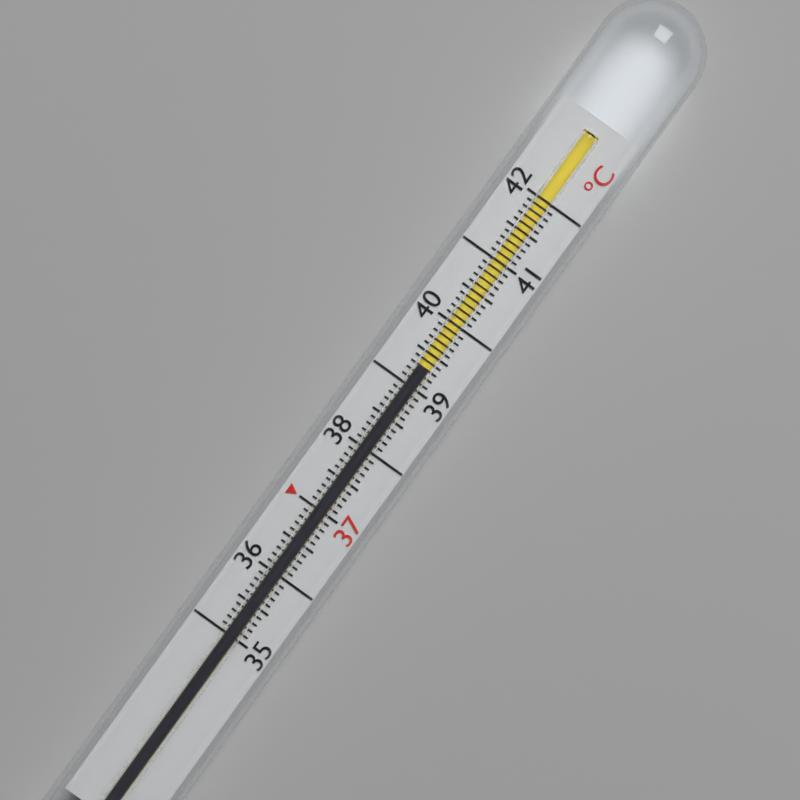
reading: 39.3 °C
